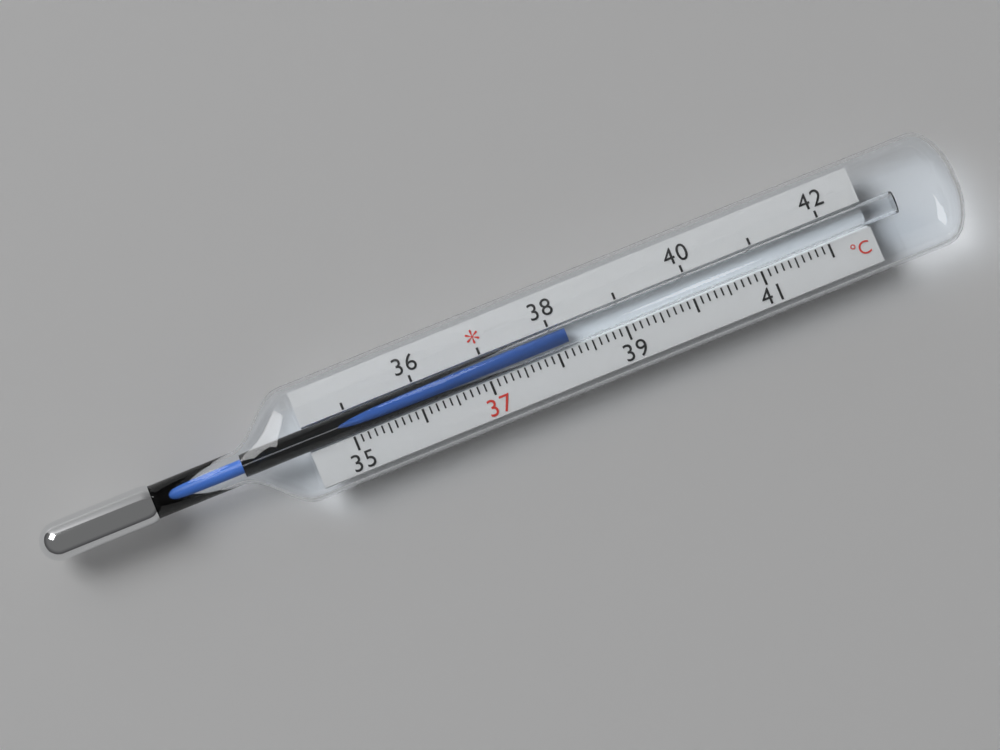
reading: 38.2 °C
